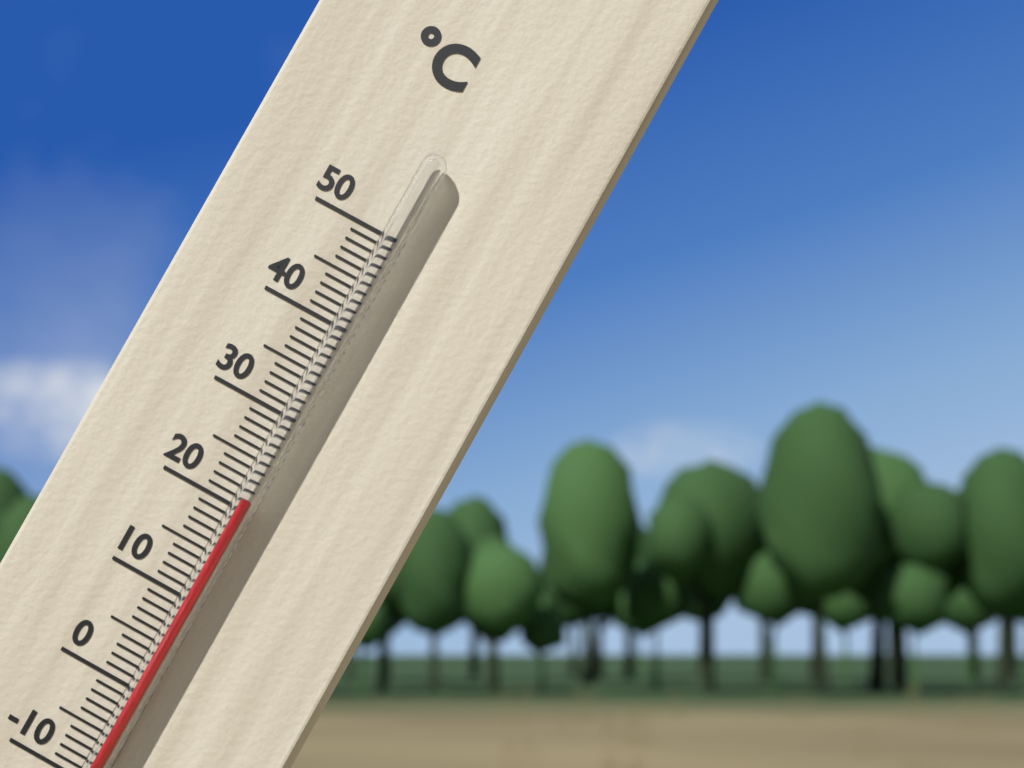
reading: 21 °C
